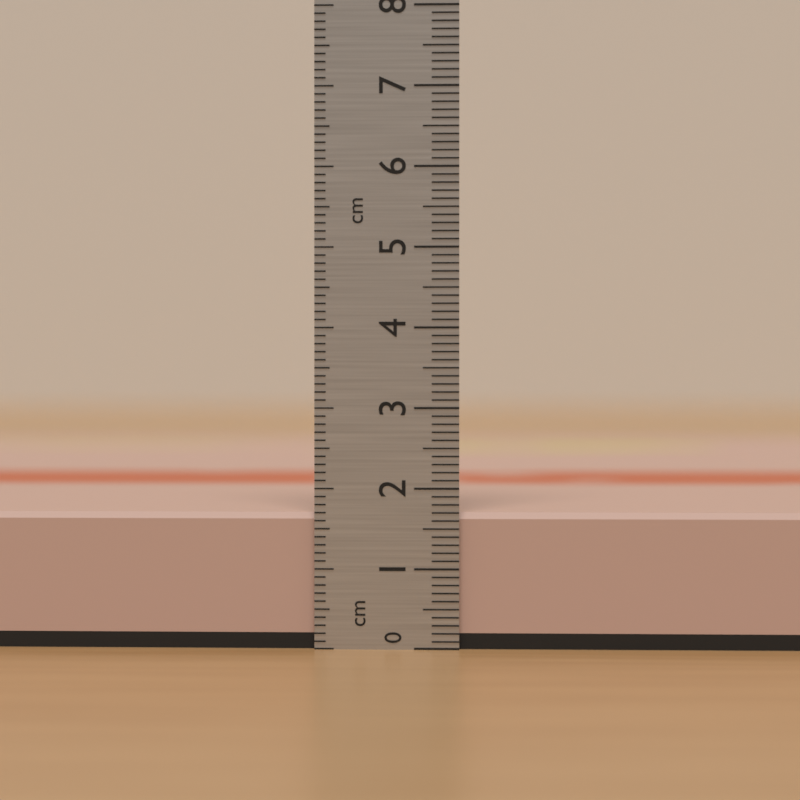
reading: 1.7 cm
